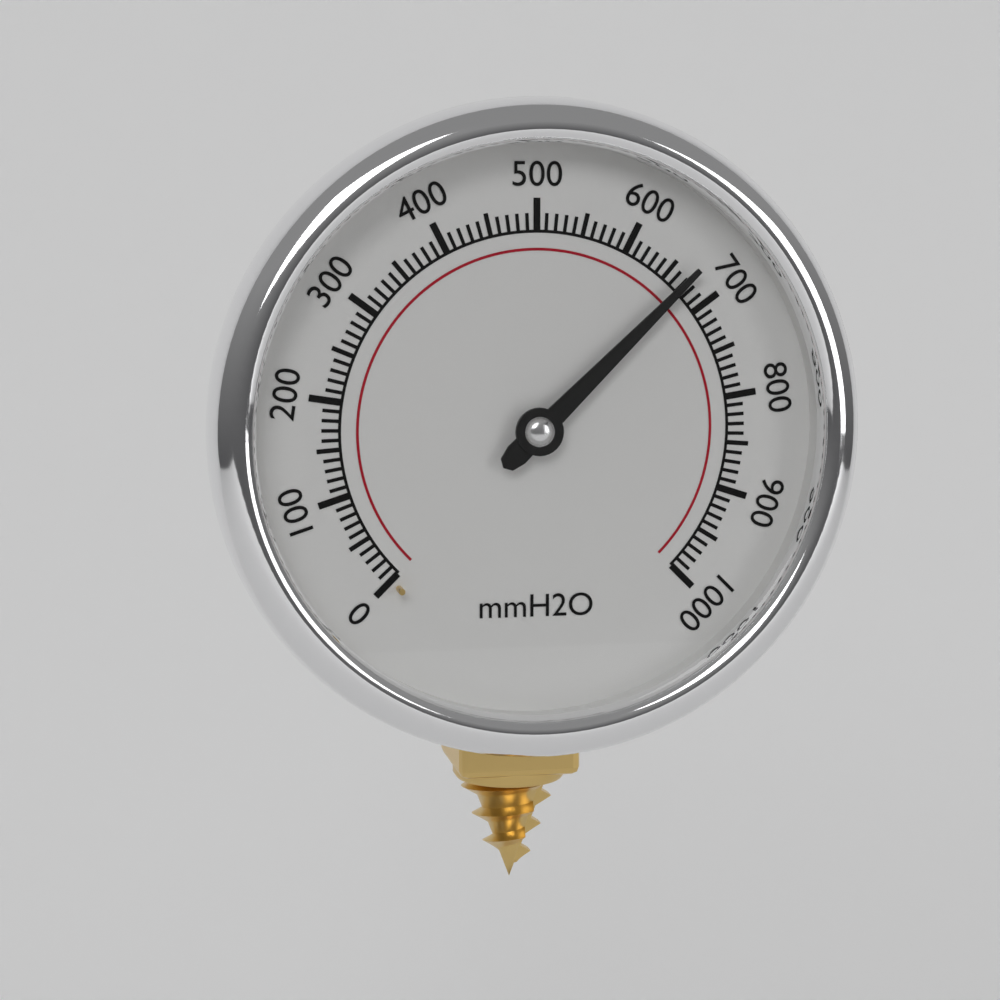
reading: 670 mmH2O
